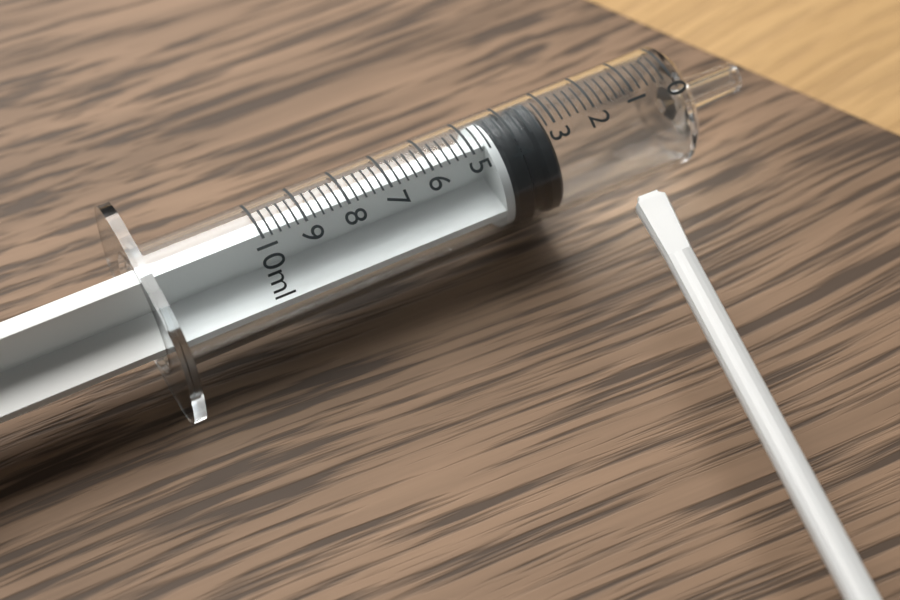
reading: 3.2 ml
